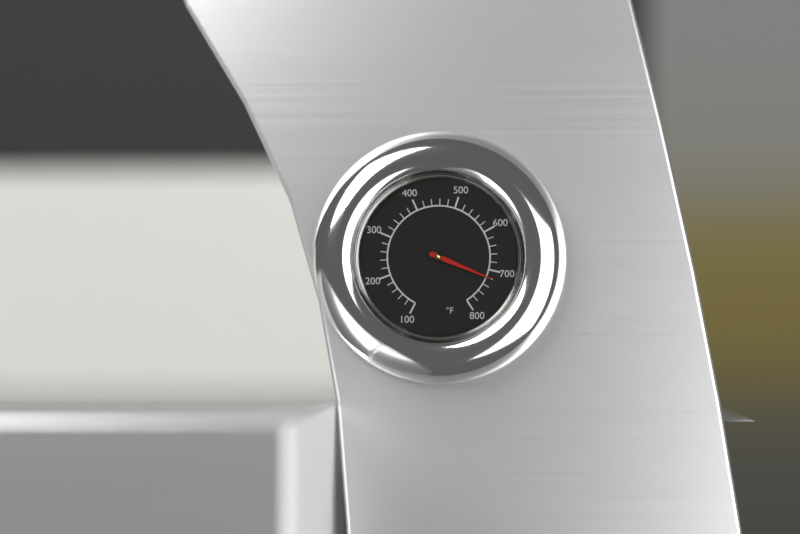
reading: 720 °F
